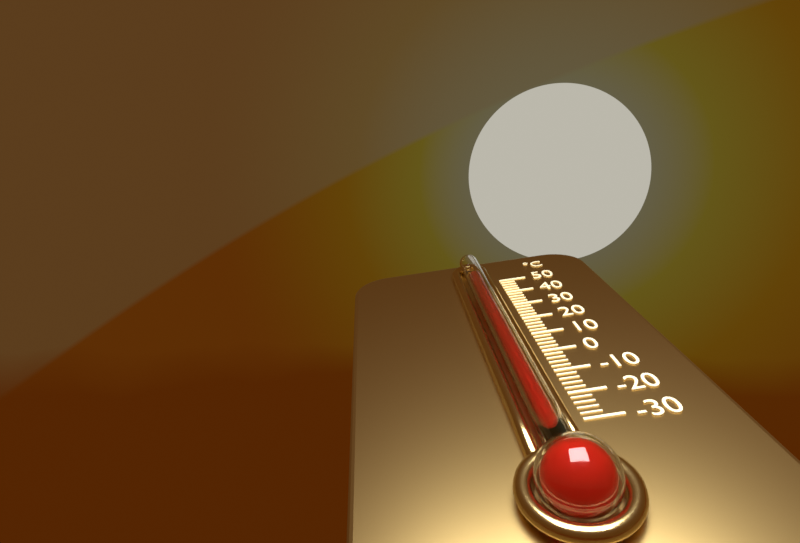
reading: 44 °C
